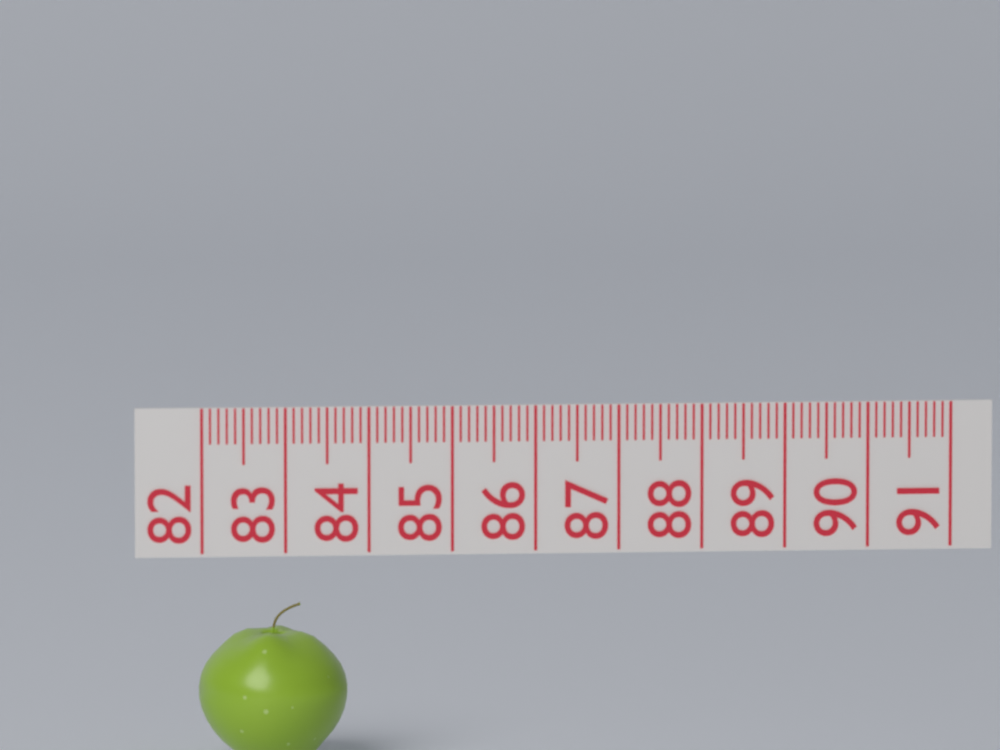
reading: 83.8 (no unit)
